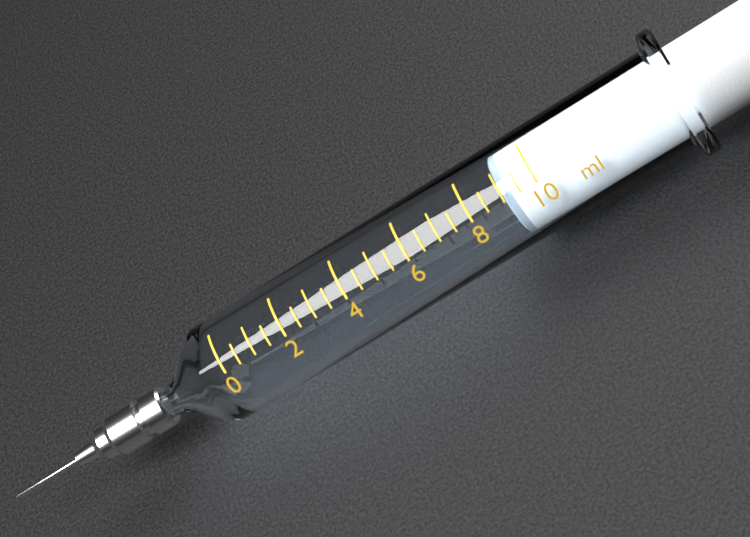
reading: 9.0 ml
